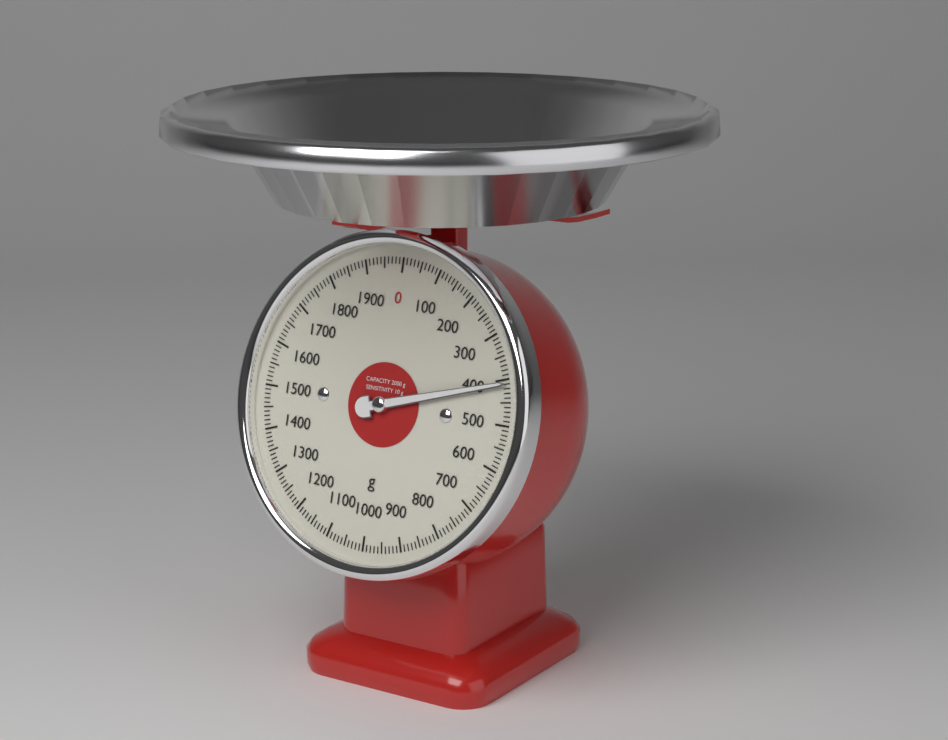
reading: 410 g
